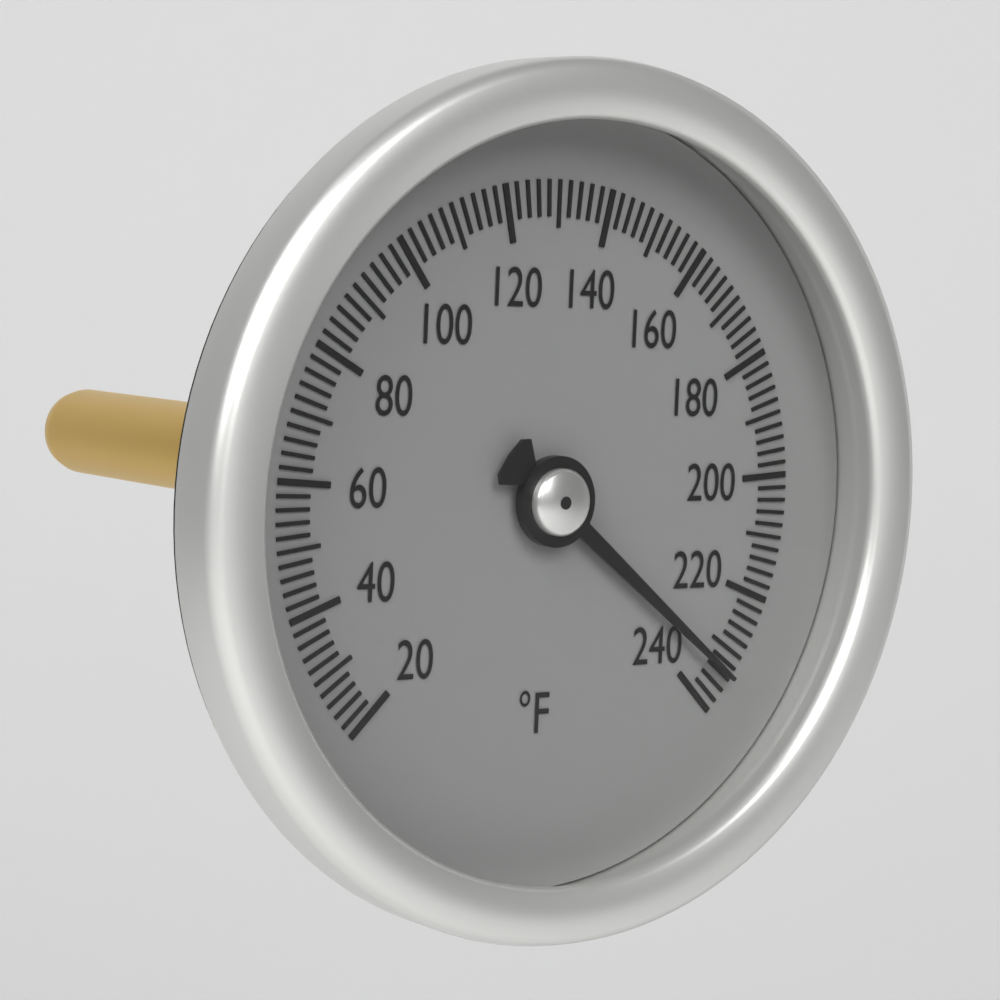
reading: 234 °F
